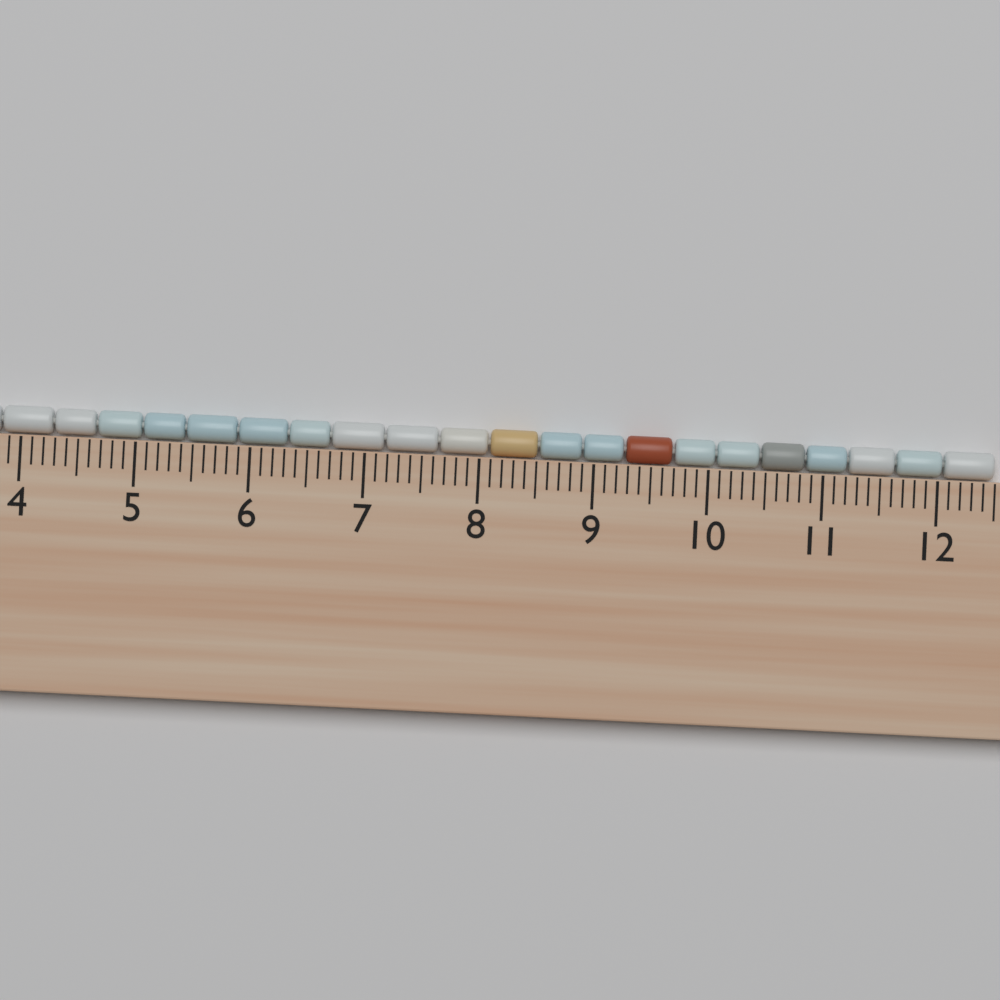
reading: 12.5 cm
